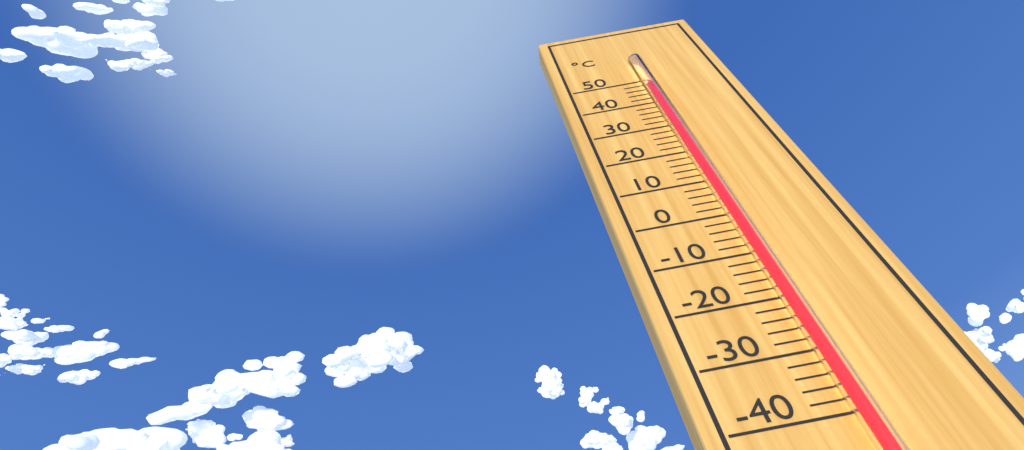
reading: 44 °C
